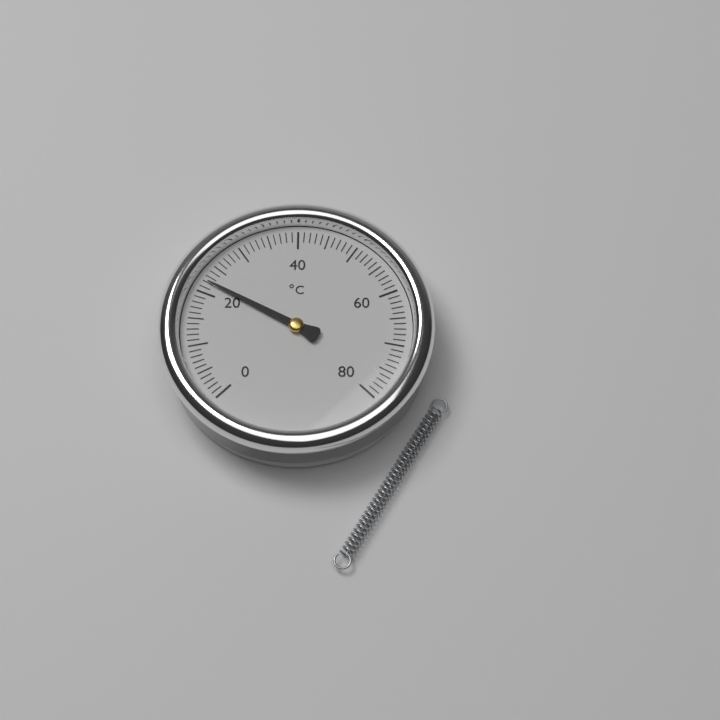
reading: 22 °C
